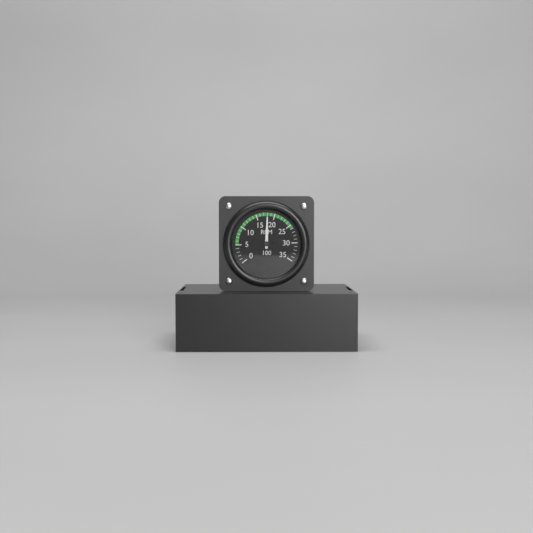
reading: 18 RPM x 100
